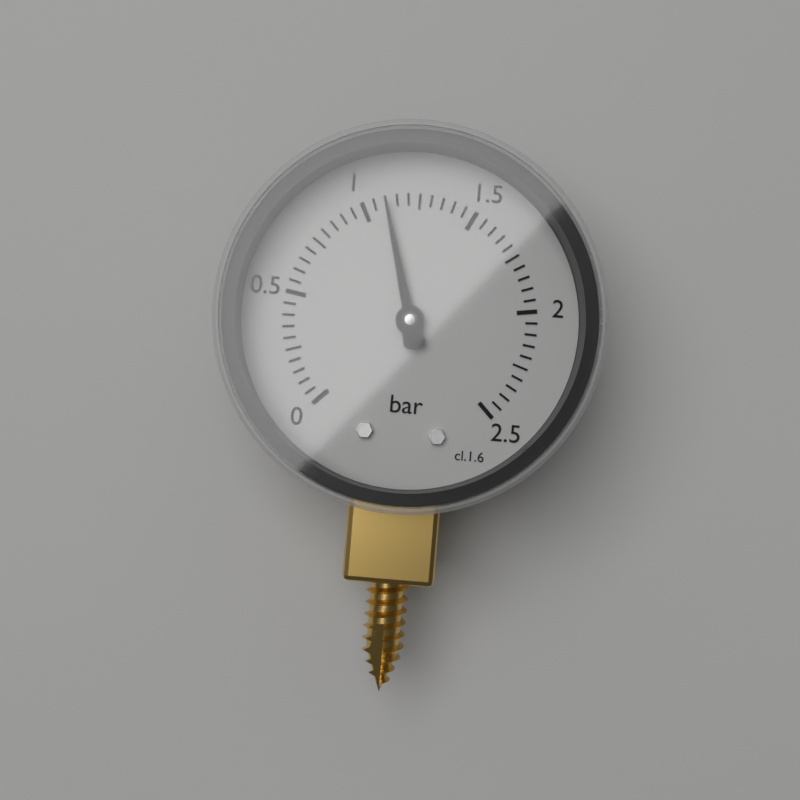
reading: 1.10 bar
